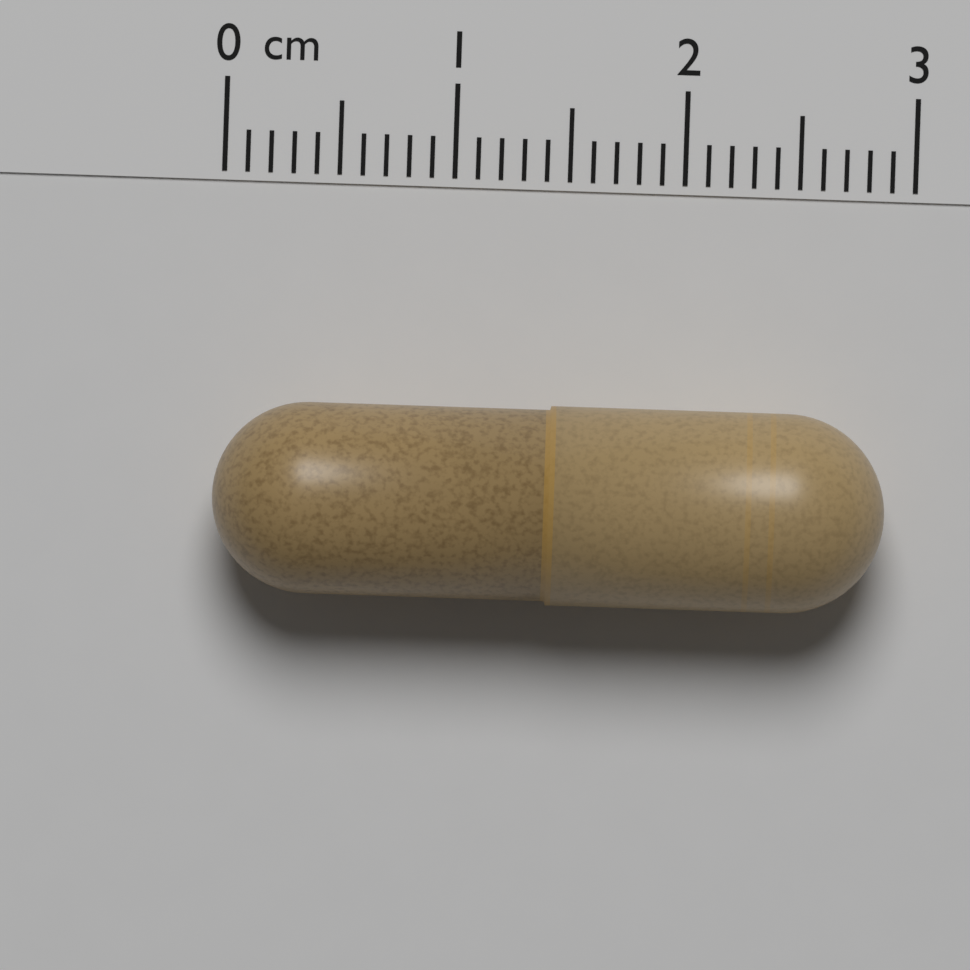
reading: 2.9 cm
